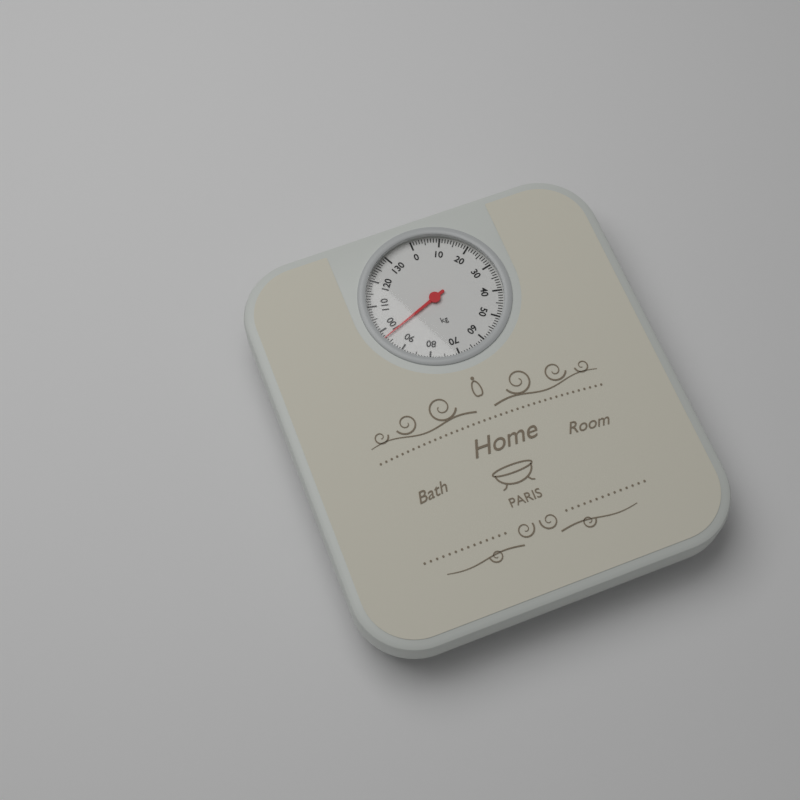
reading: 97 kg
